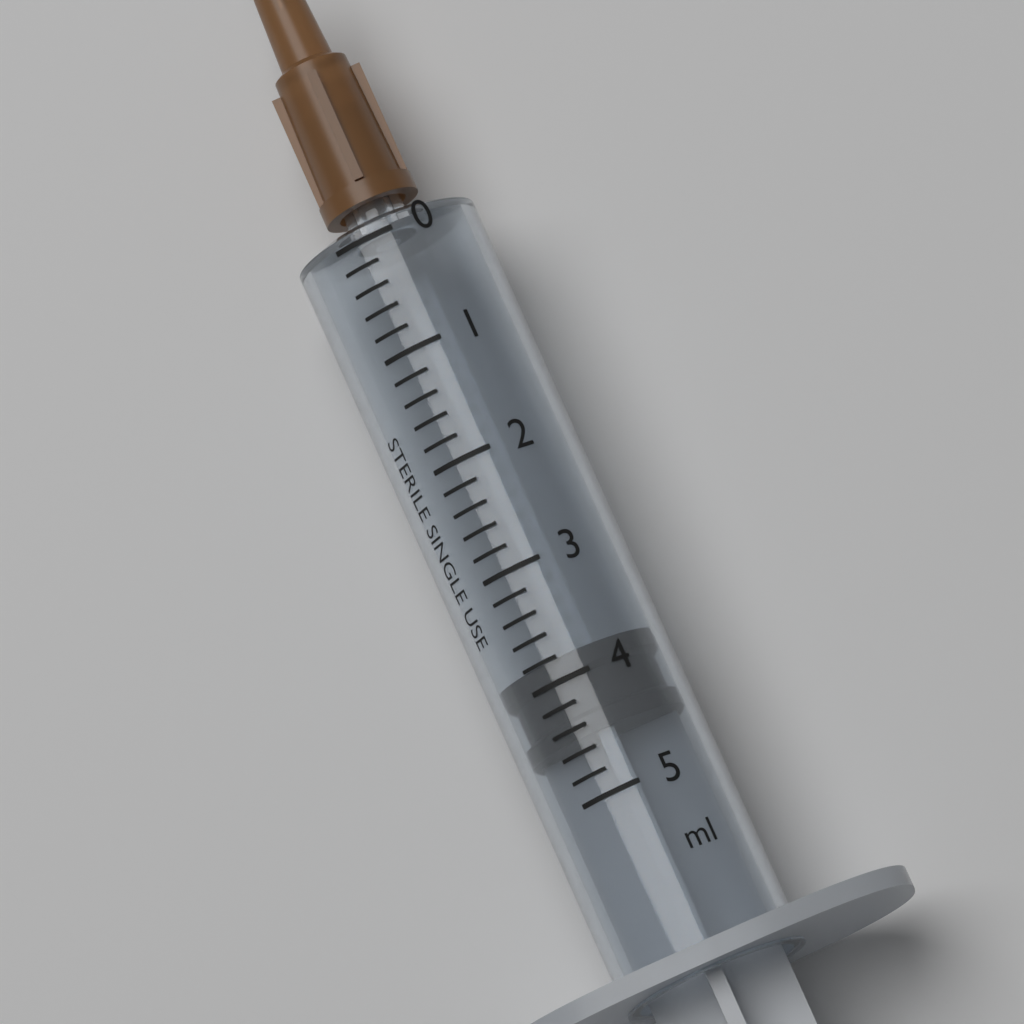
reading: 3.8 ml
